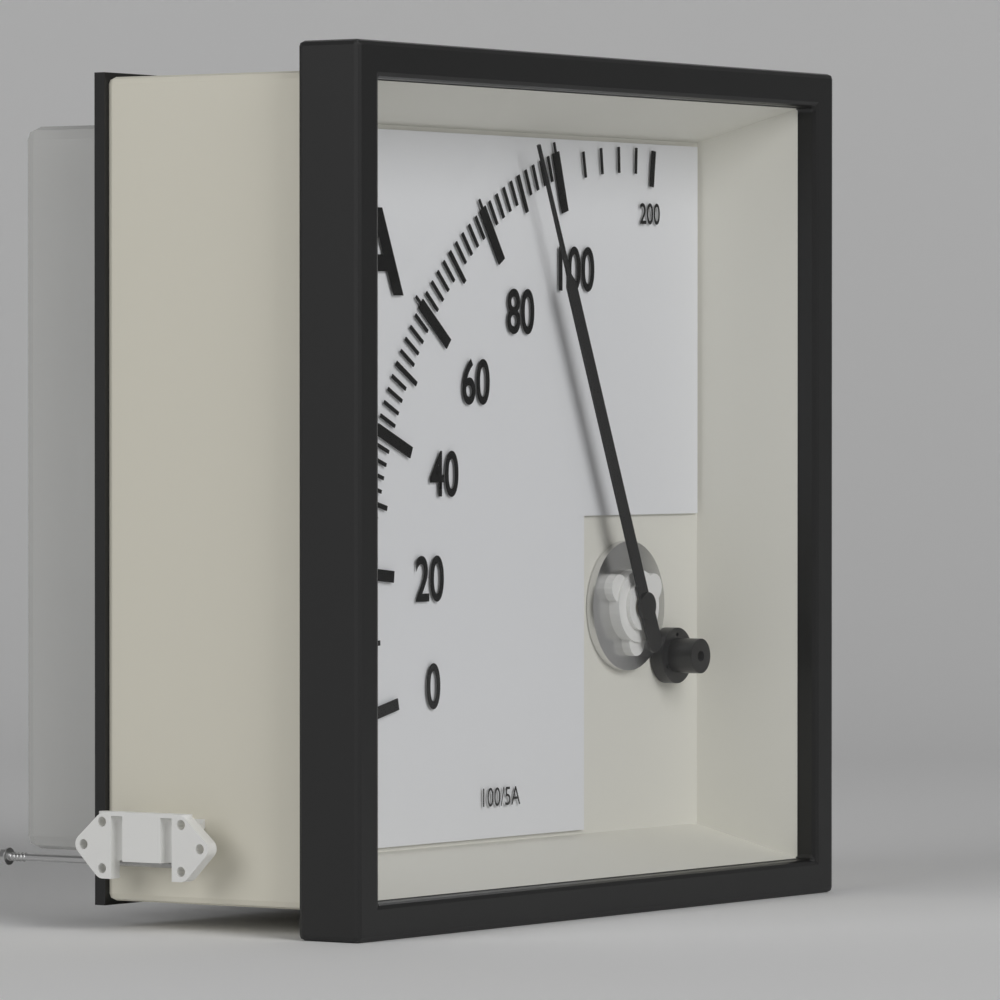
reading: 92 A
